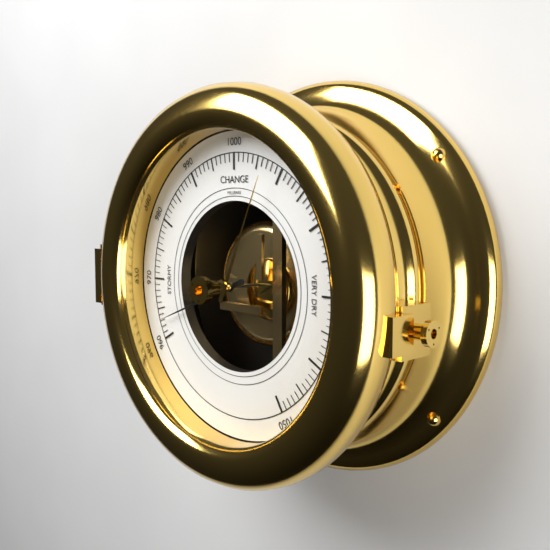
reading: 963 mbar
